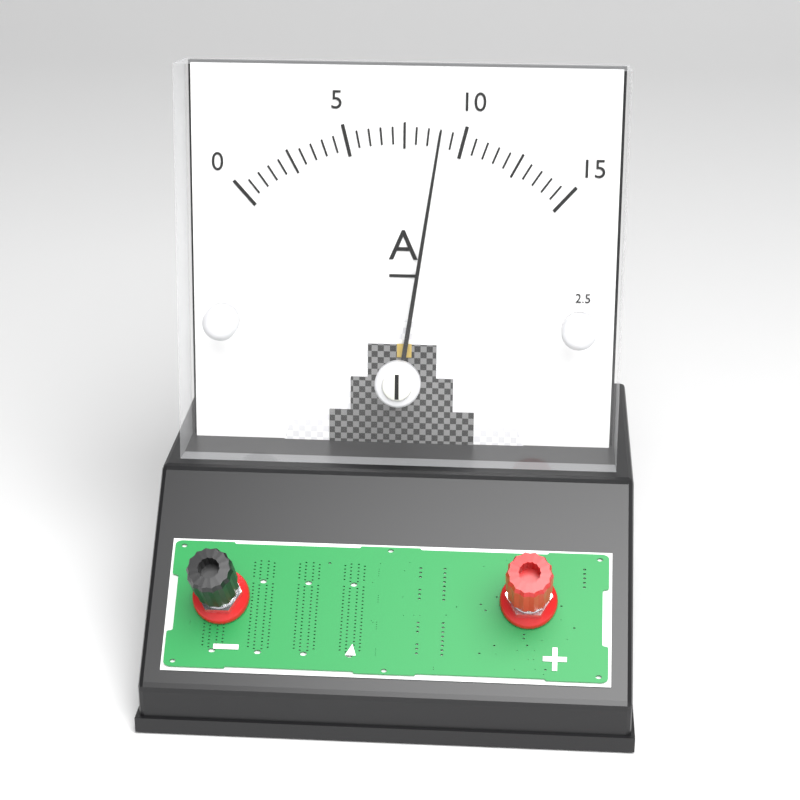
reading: 9.0 A
